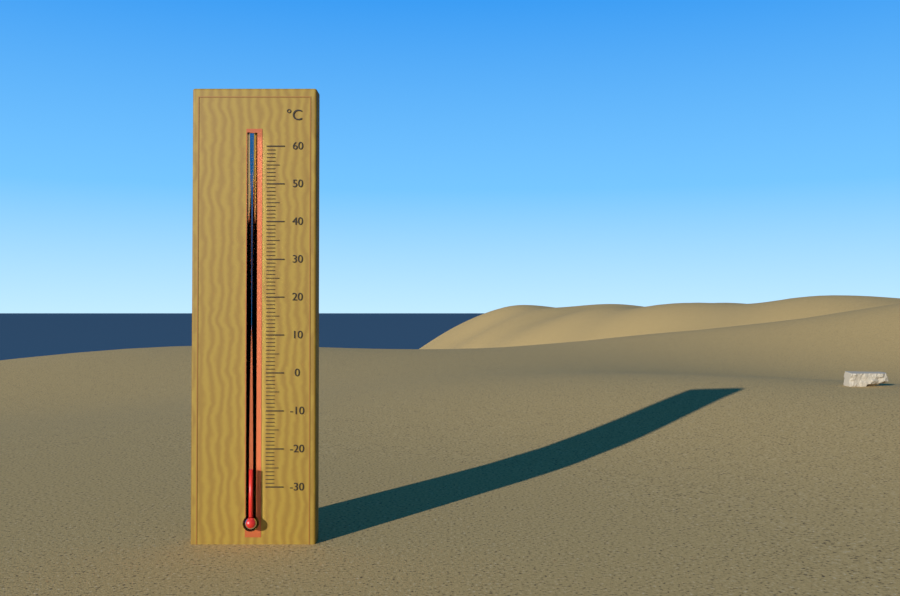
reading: -25 °C
